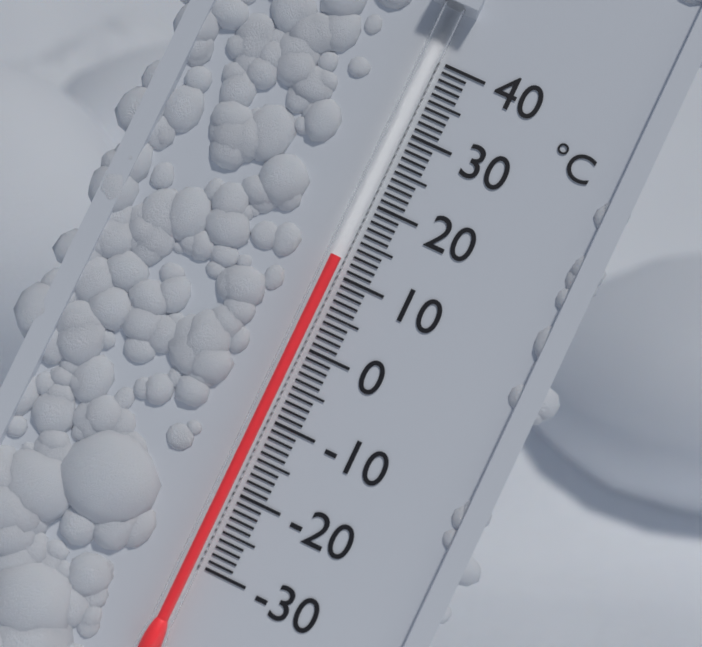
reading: 12 °C
